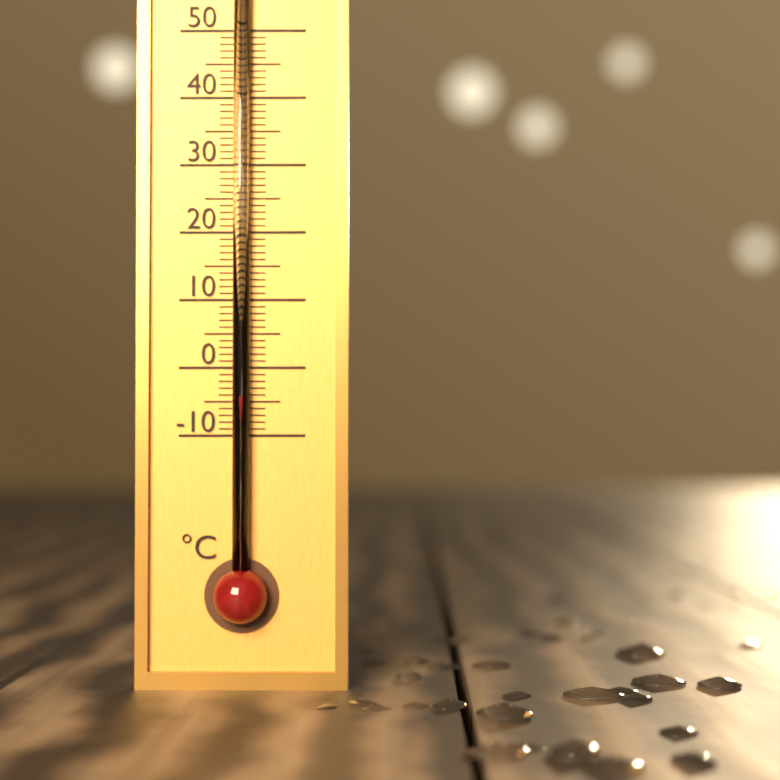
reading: -4 °C
